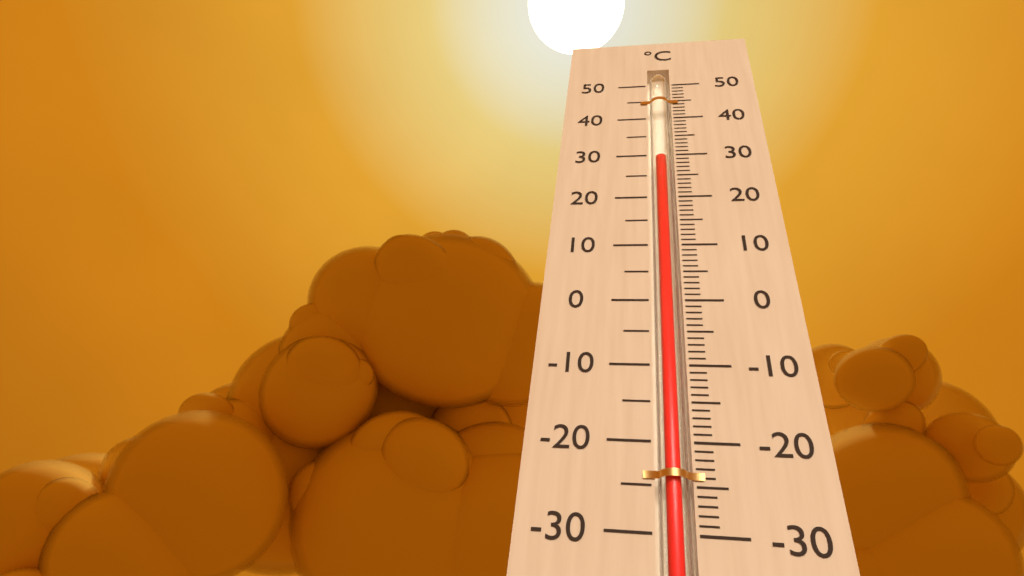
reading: 30 °C
